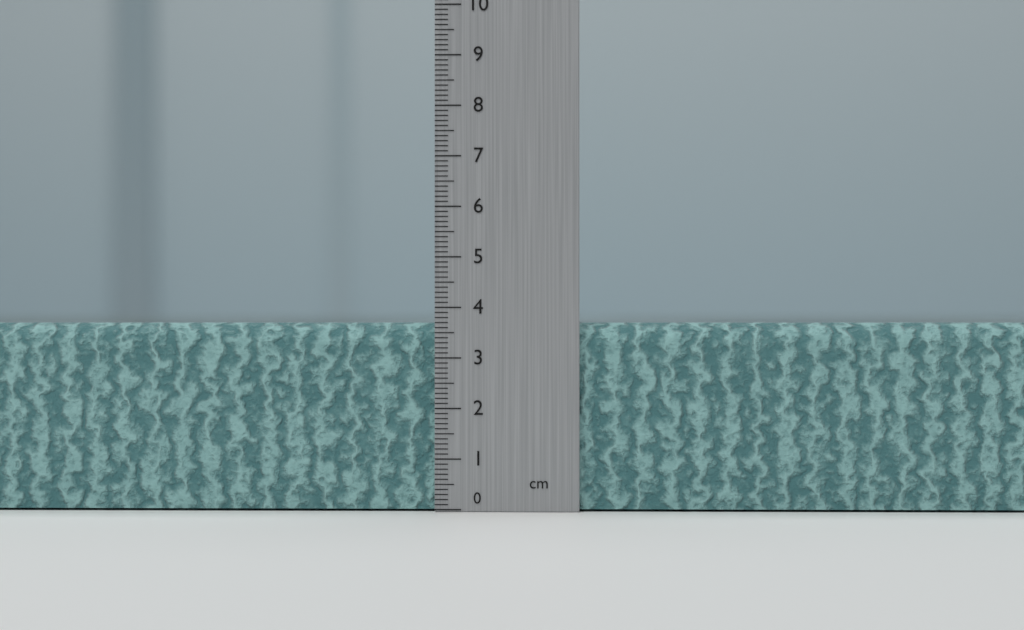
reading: 3.7 cm
